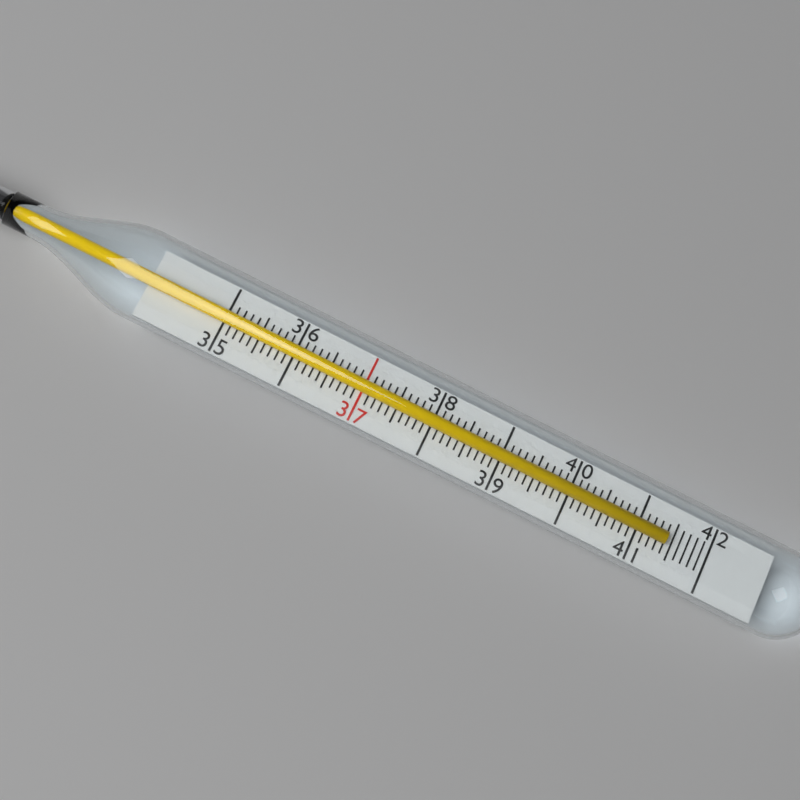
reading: 41.4 (no unit)
